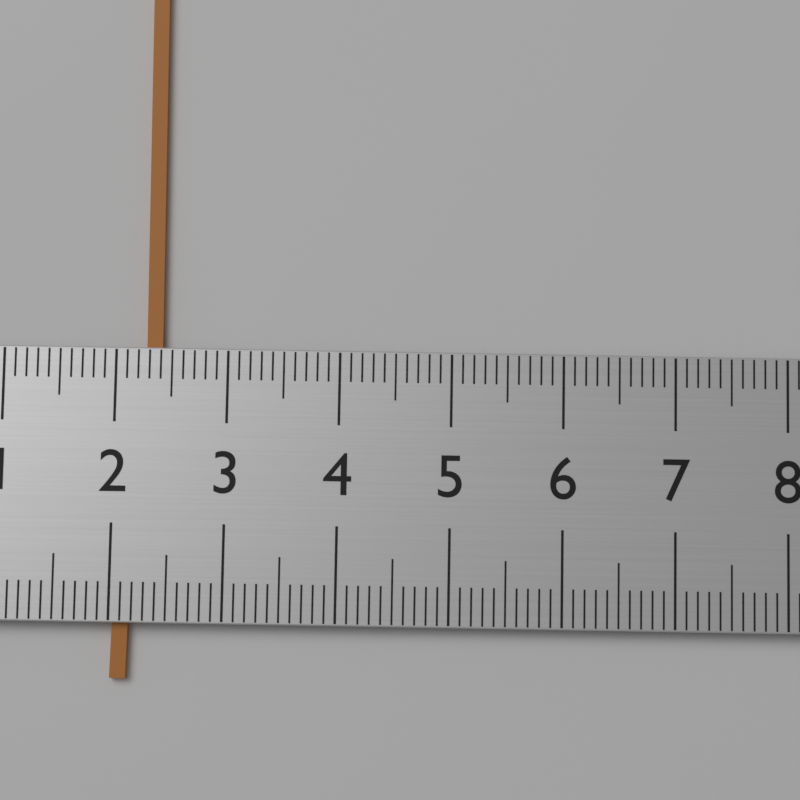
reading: 2.4 (no unit)
